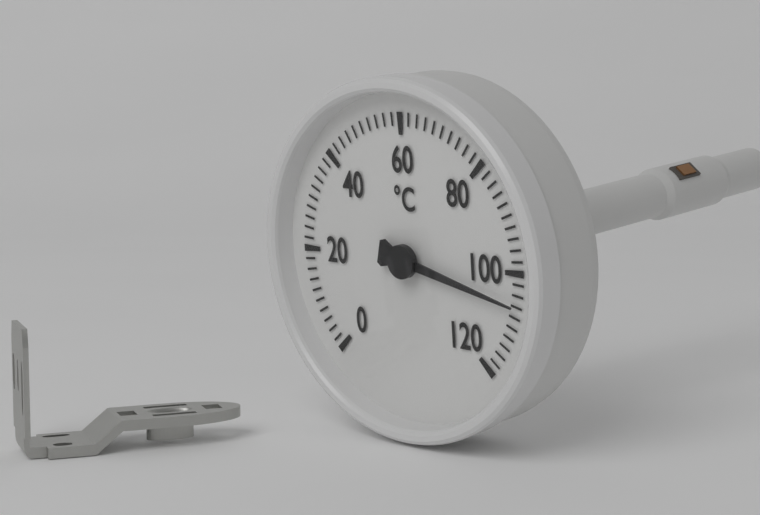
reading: 106 °C
